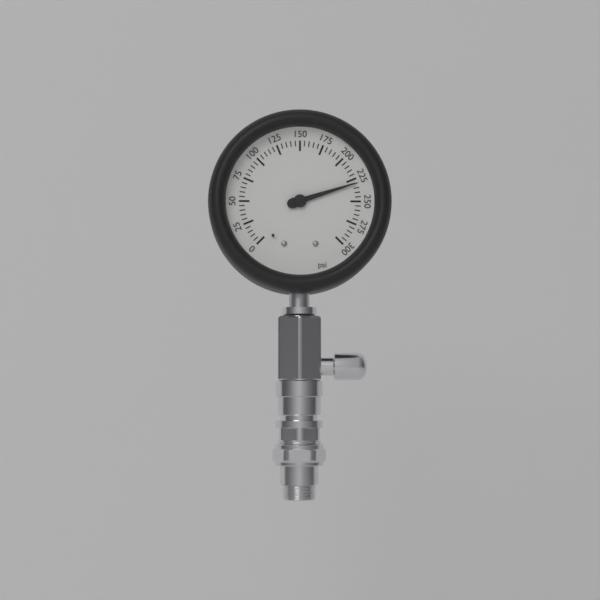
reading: 230 psi
